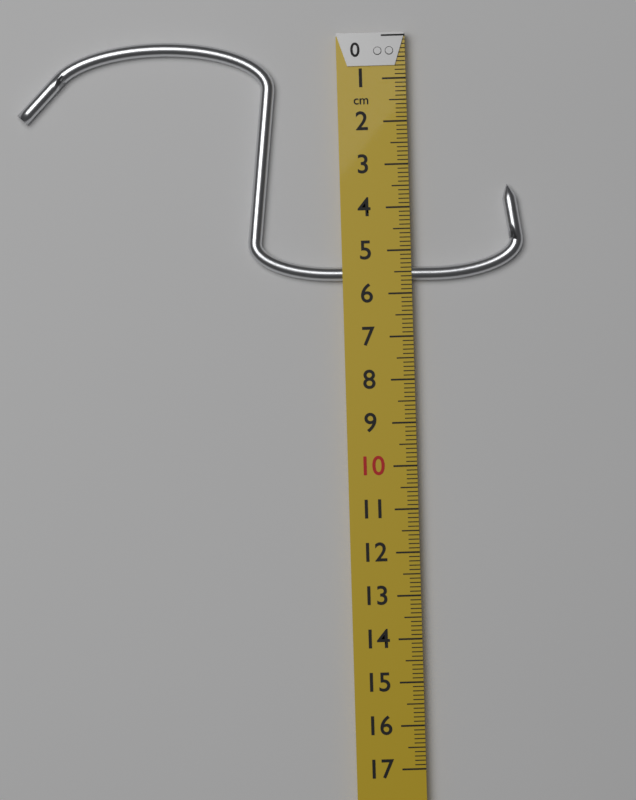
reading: 5.7 cm
